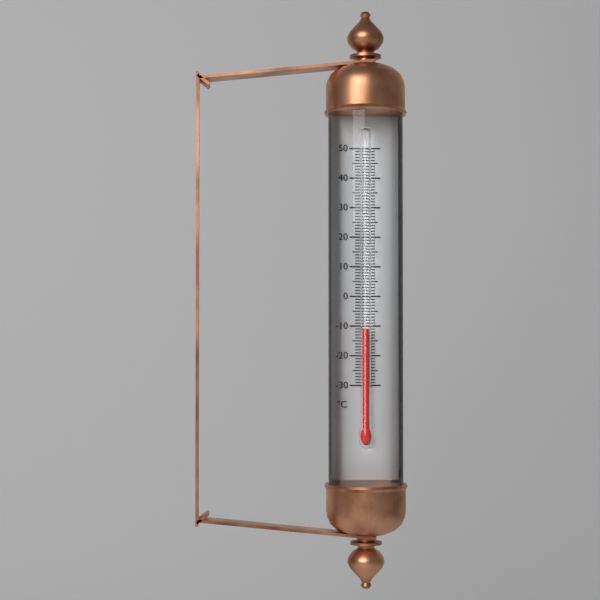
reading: -11 °C
